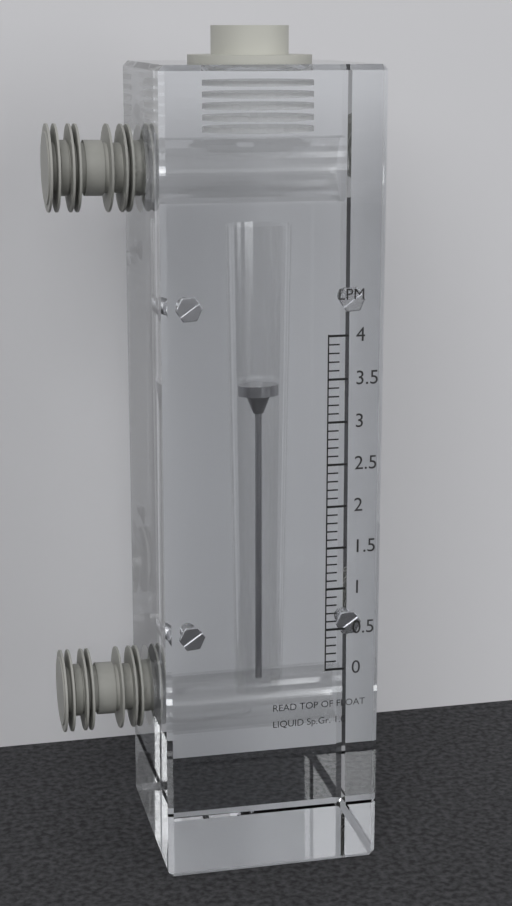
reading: 3.3 LPM
